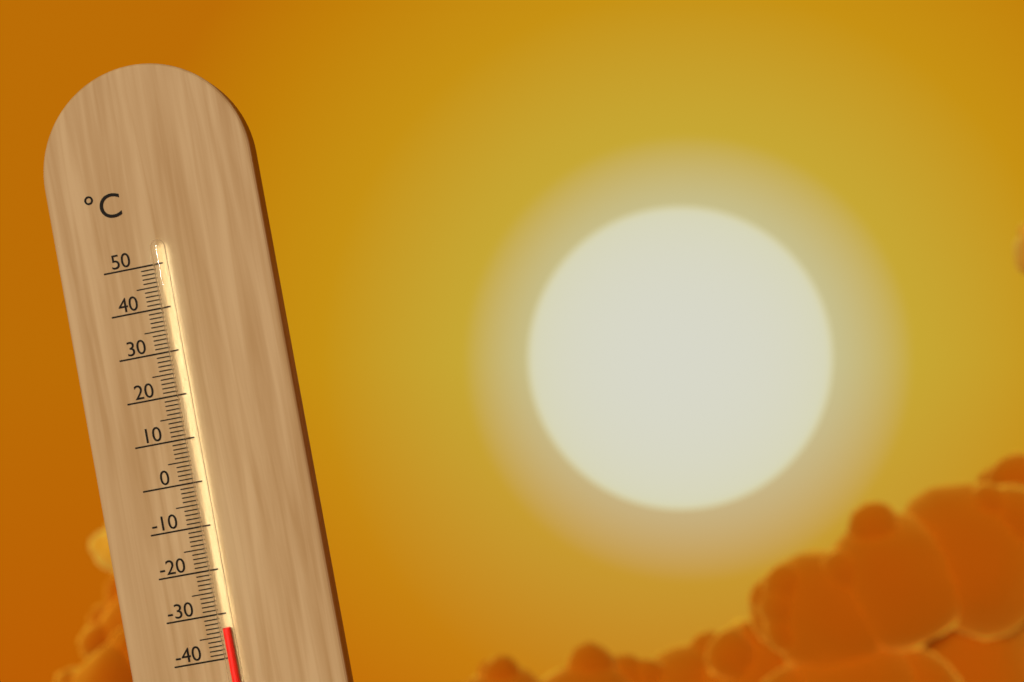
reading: -33 °C
